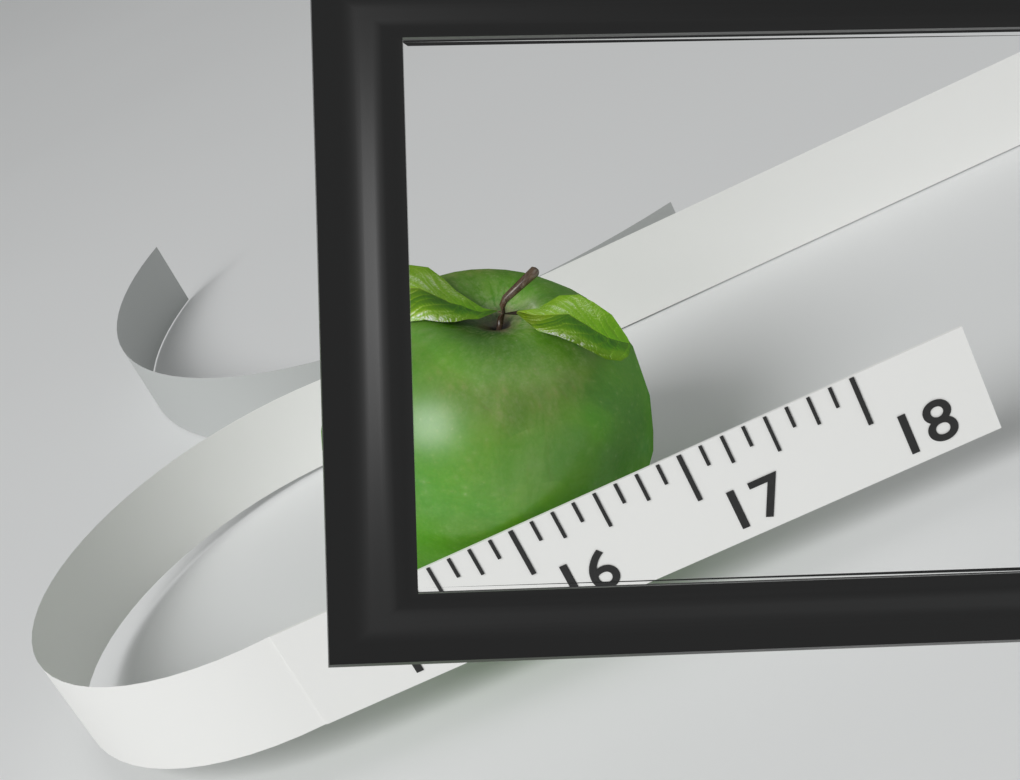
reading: 17.000 (no unit)
